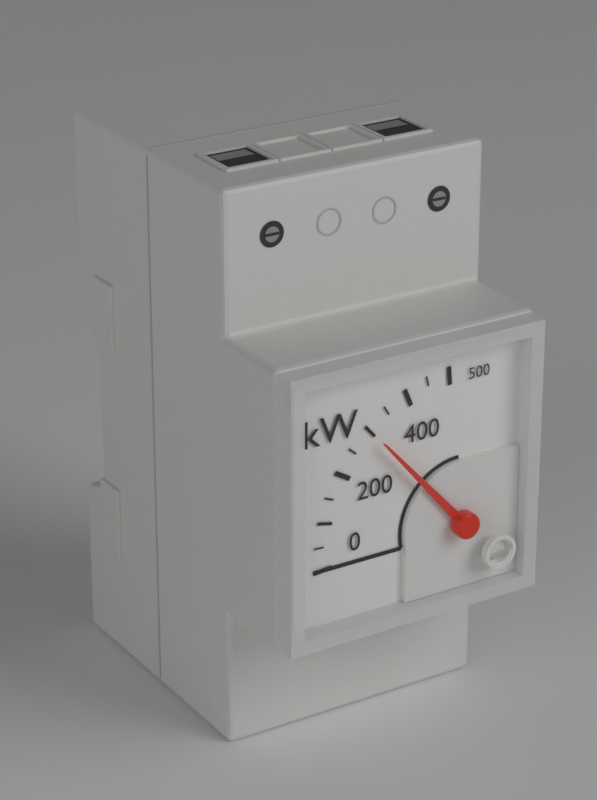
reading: 300 kW
